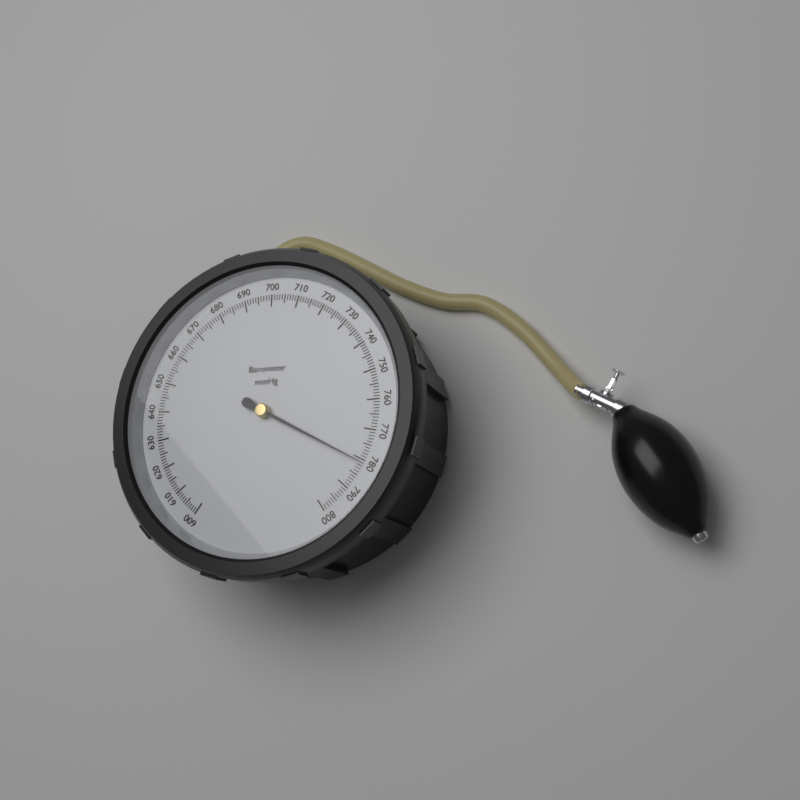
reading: 781 mmHg
